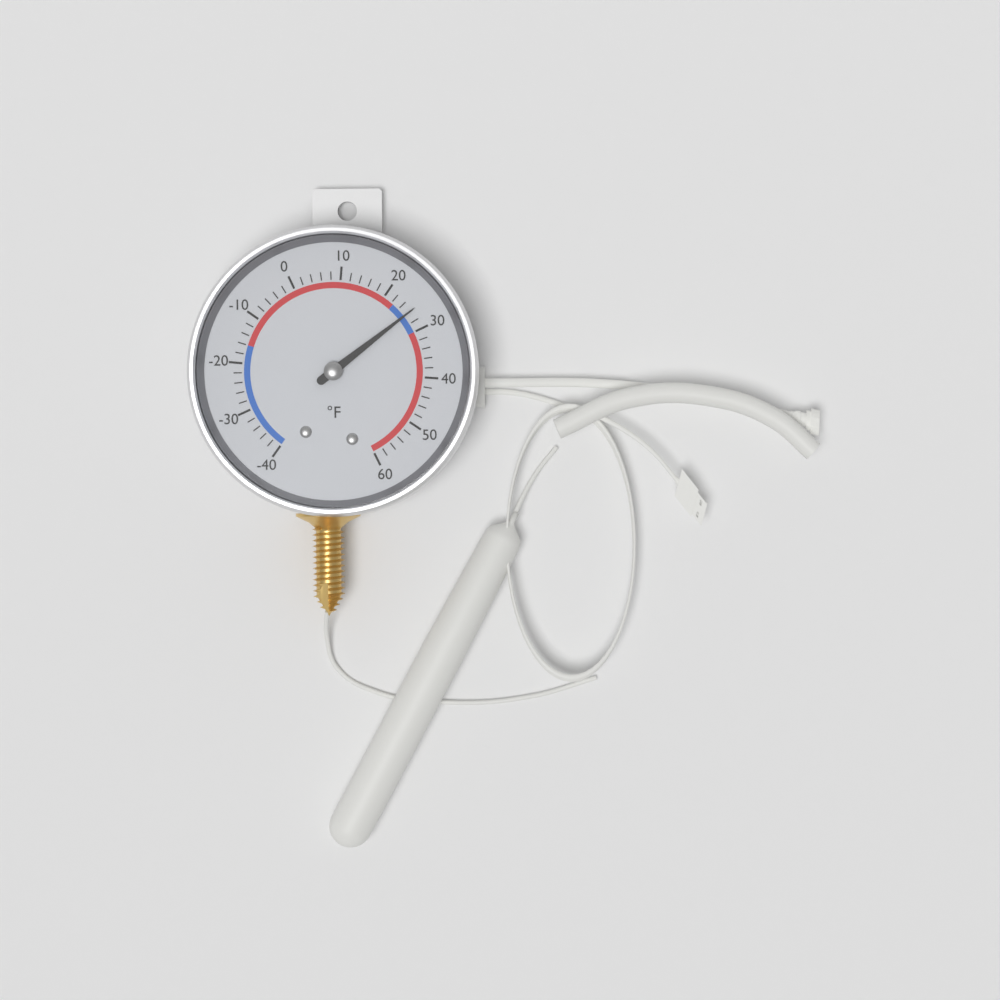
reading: 26 °F
